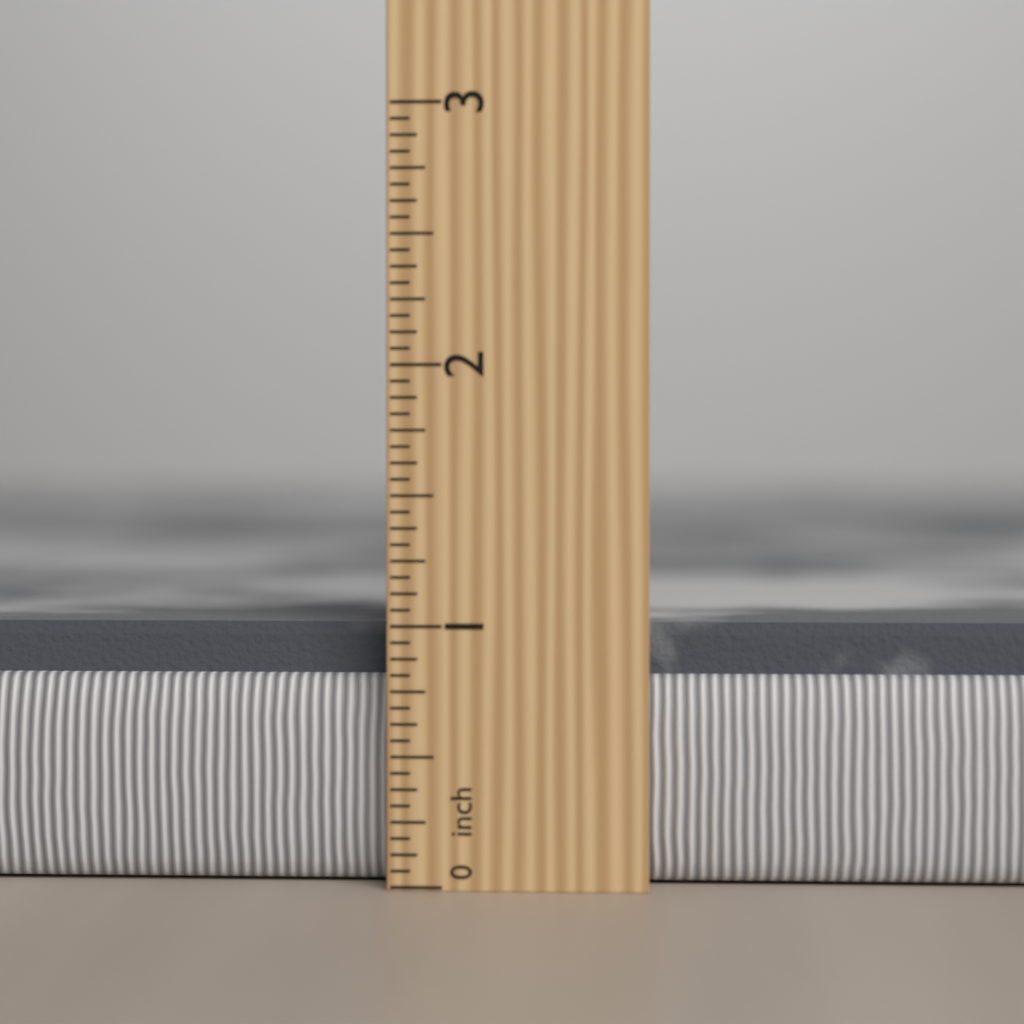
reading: 1.0000 in
